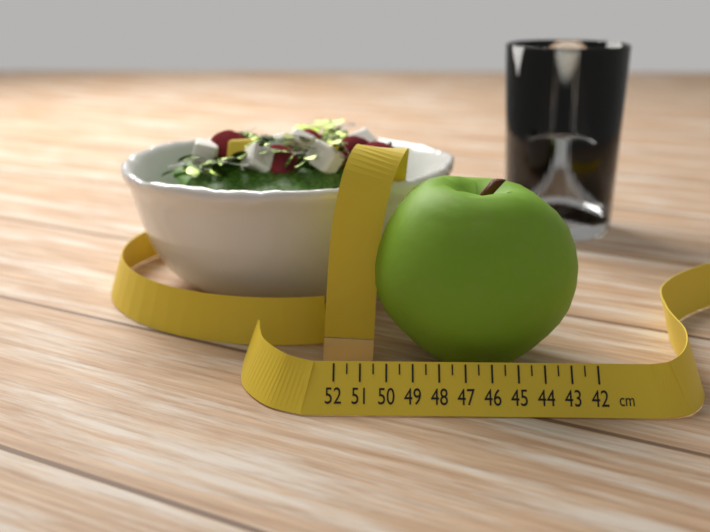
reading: 50.5 cm
